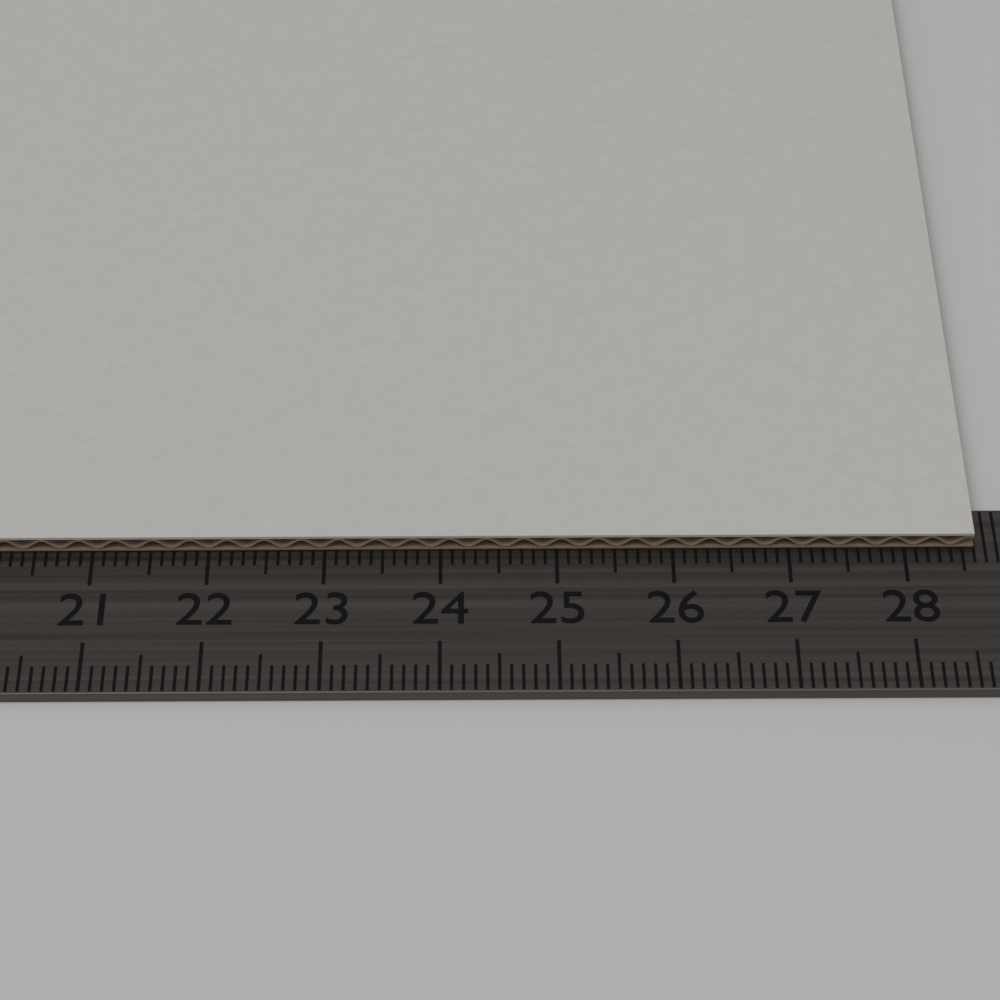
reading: 28.6 cm
